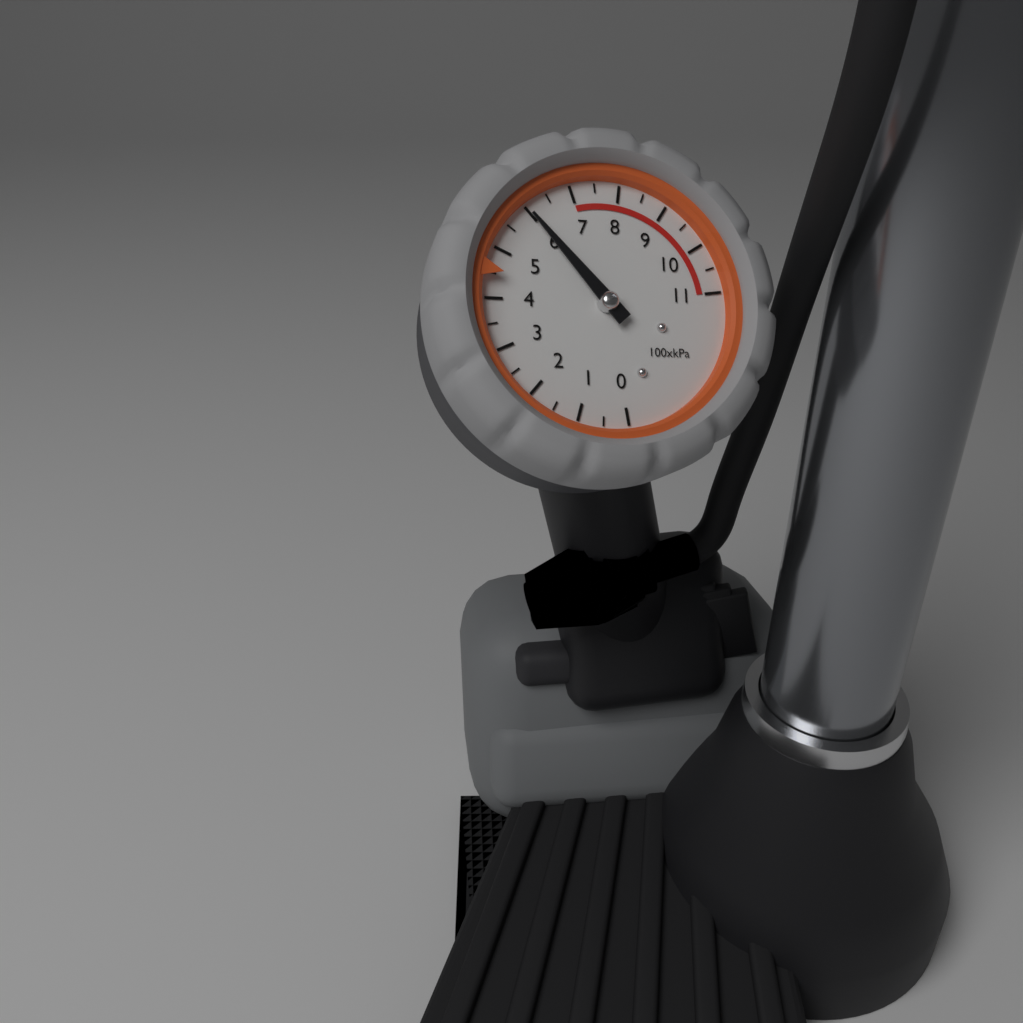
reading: 600 kPa
